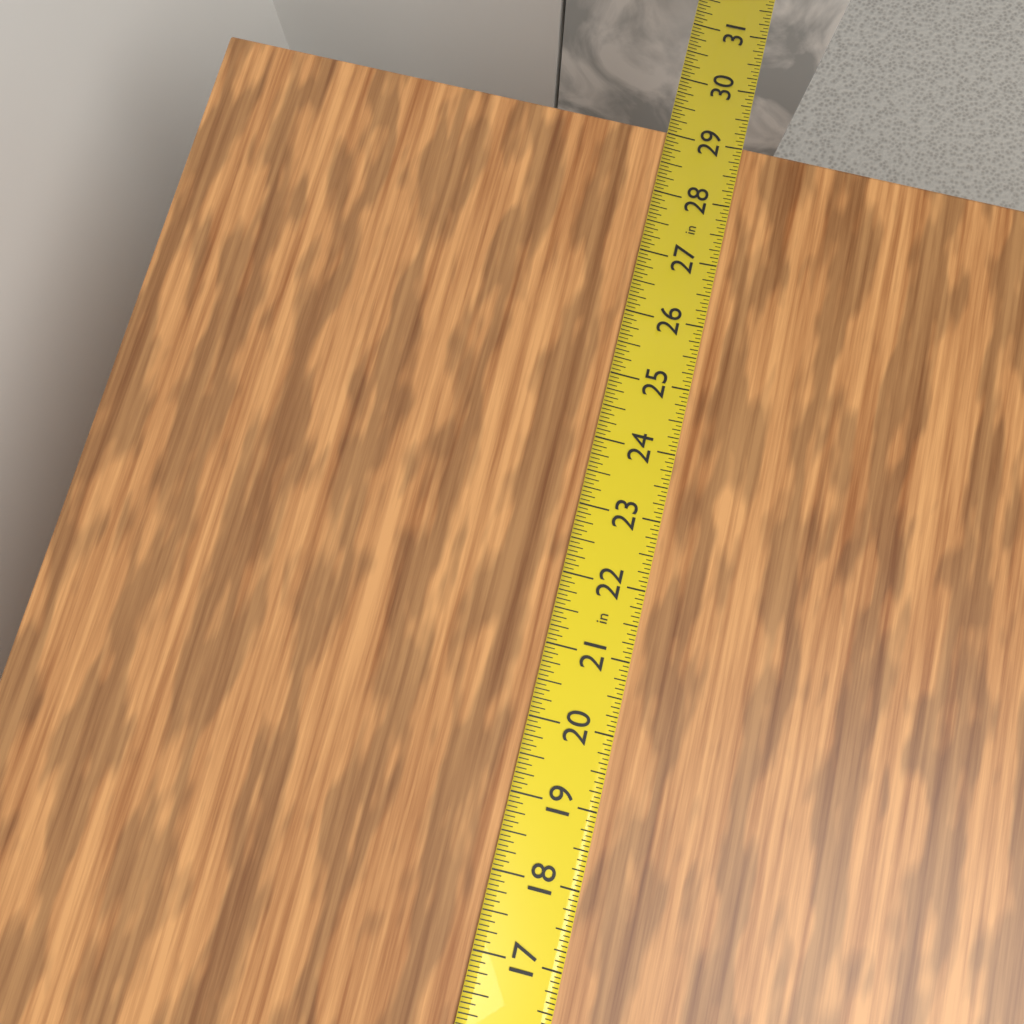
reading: 29.0625 in
